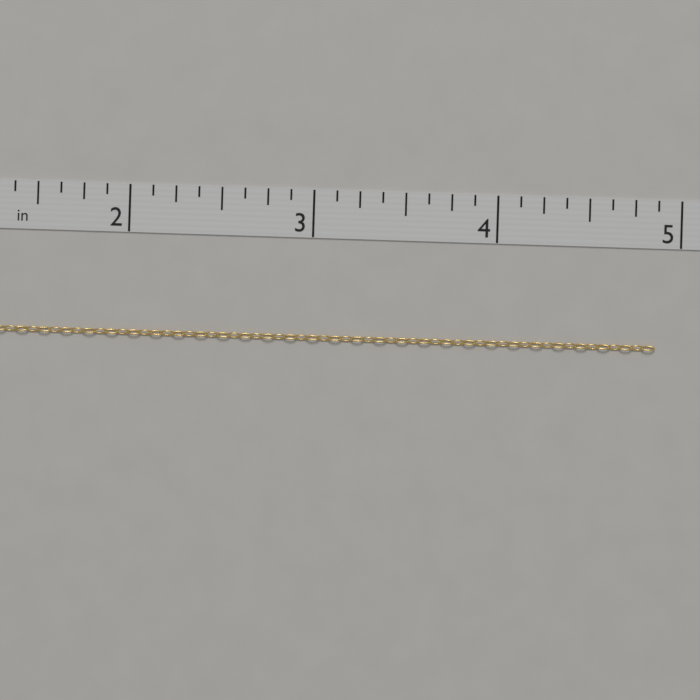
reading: 4.875 in
